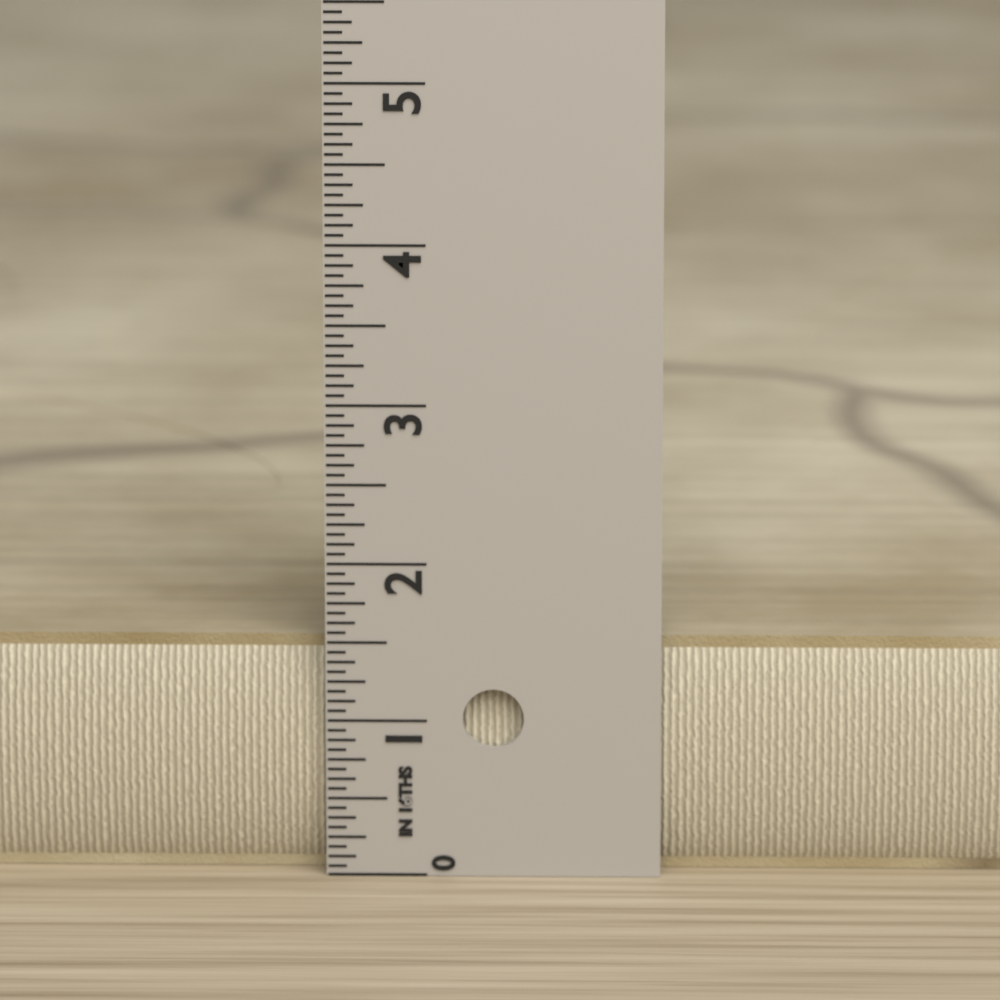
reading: 1.5000 in
